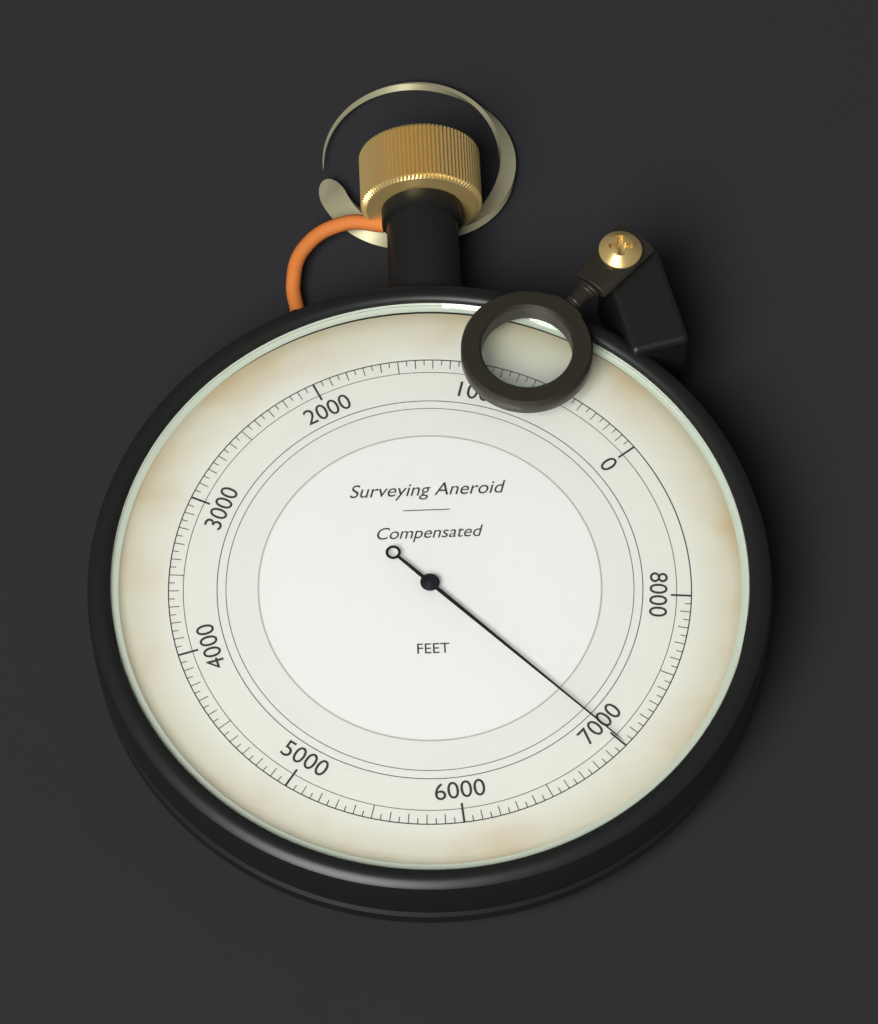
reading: 7000 ft
